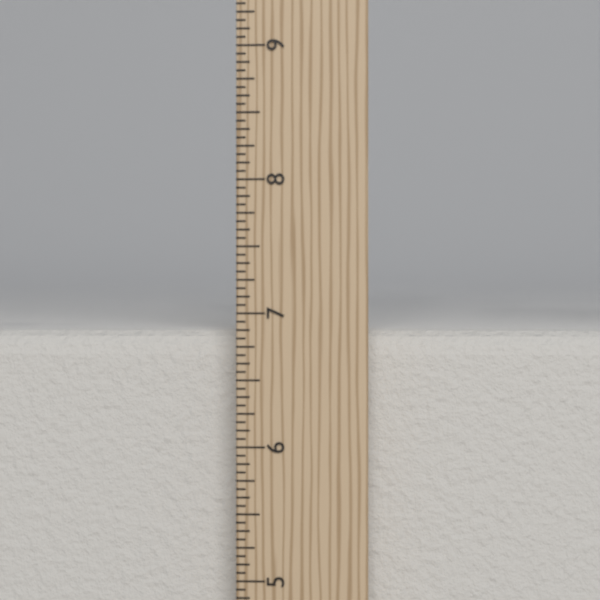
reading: 6.8750 in
